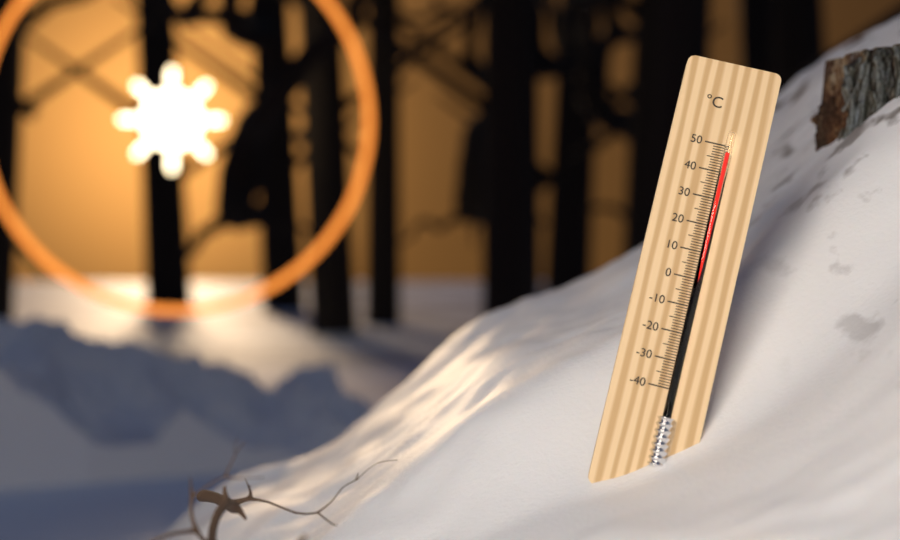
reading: 47 °C
